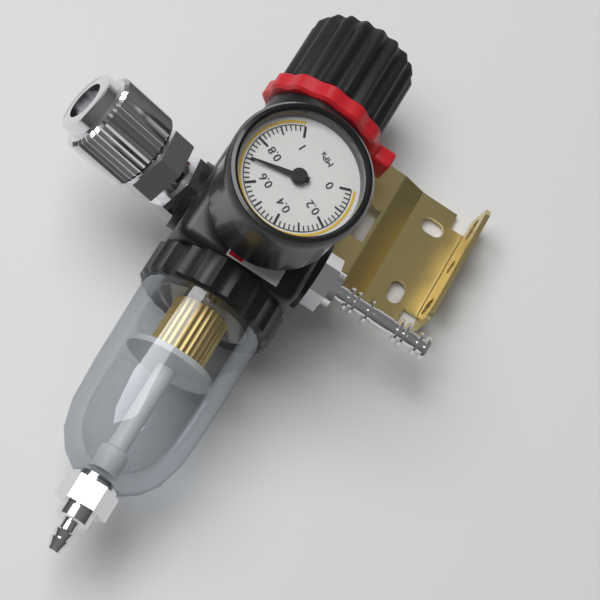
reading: 0.70 MPa
